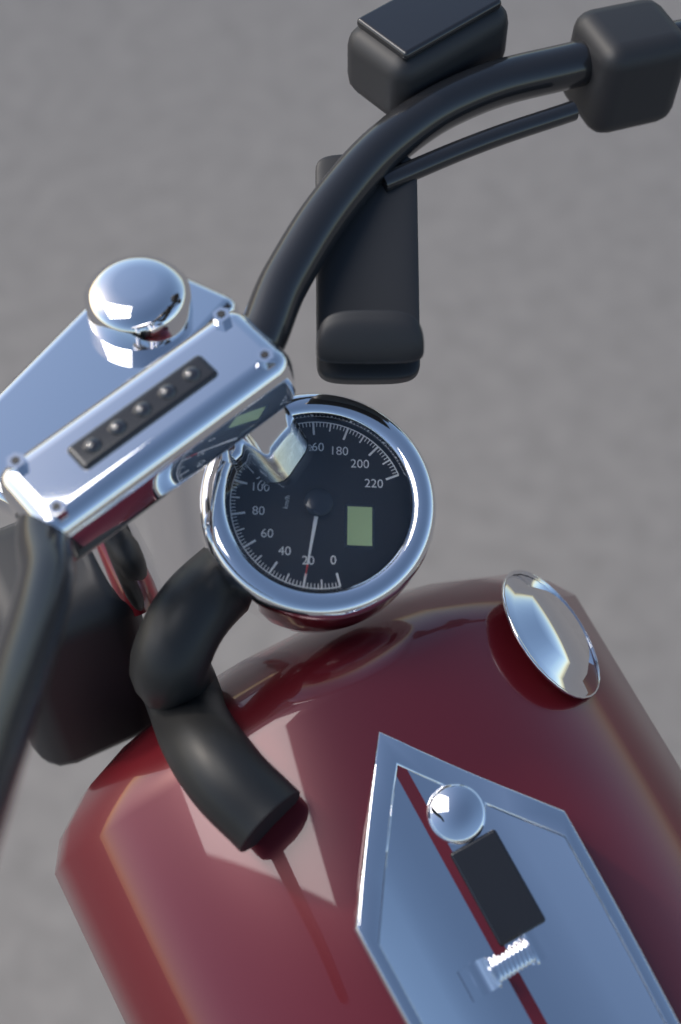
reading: 20 km/h
